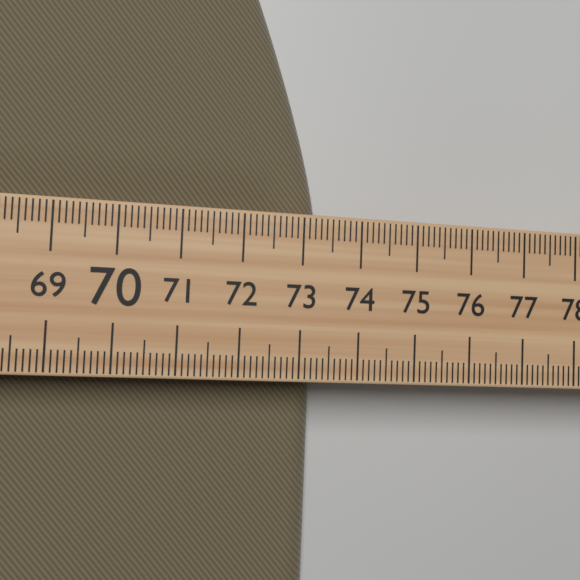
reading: 73.4 (no unit)
